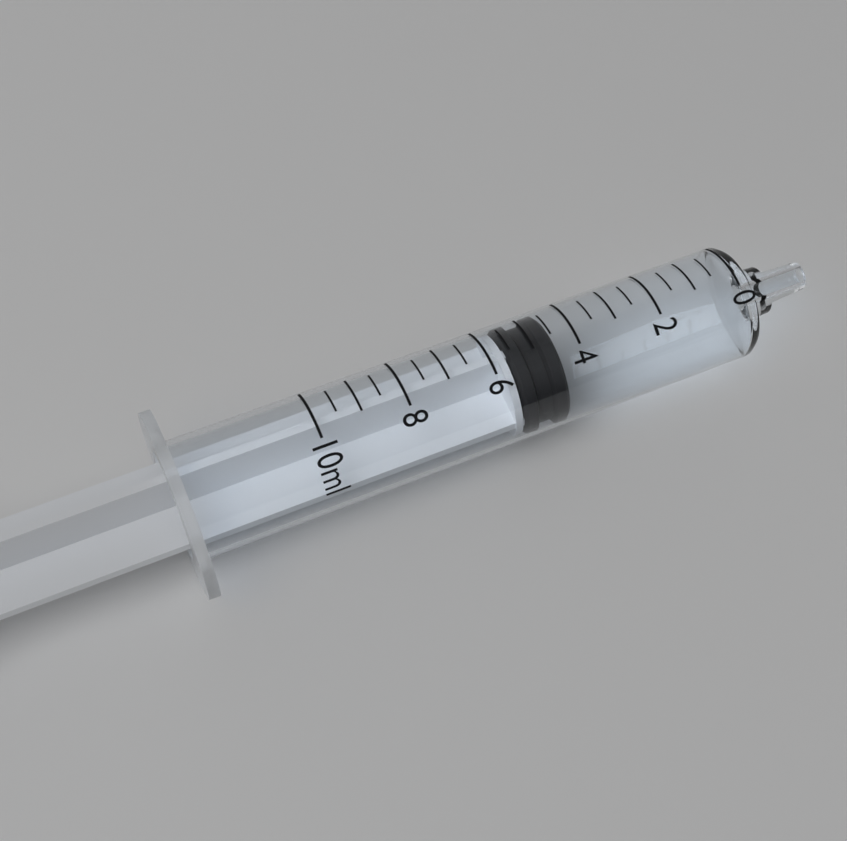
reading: 4.5 ml
